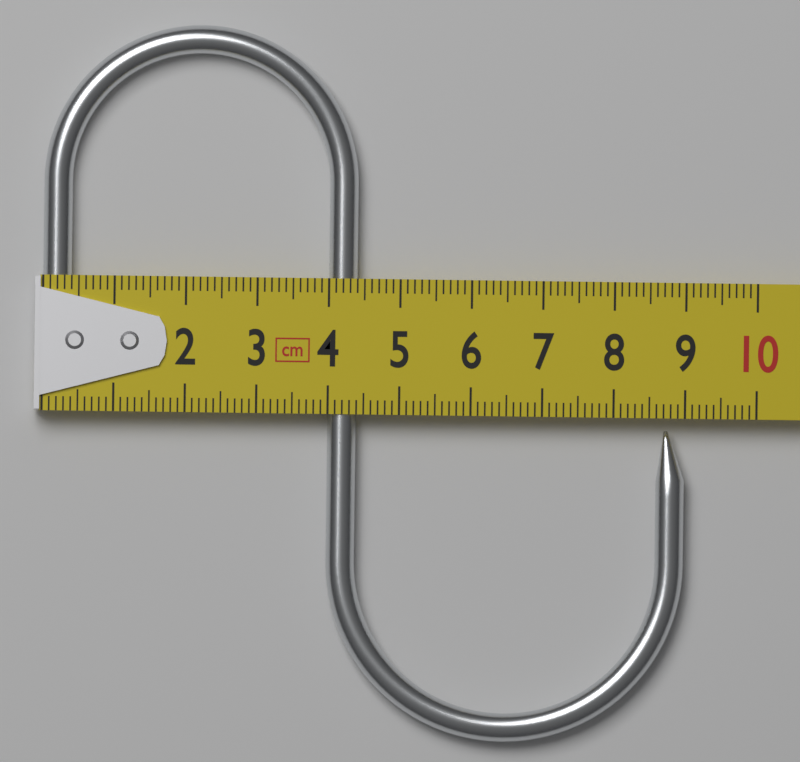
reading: 9.0 cm
